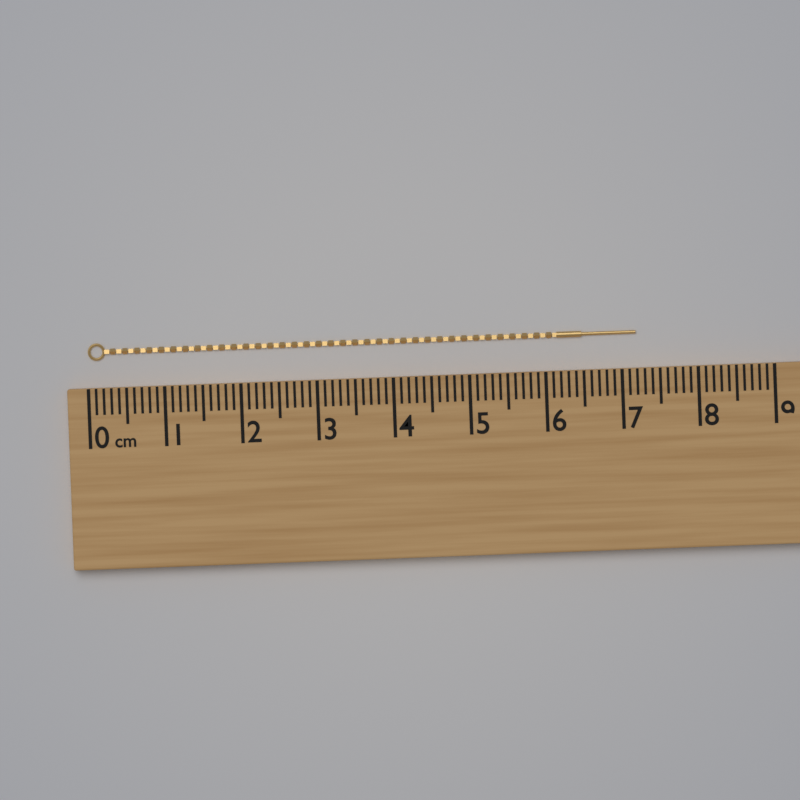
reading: 7.2 cm
